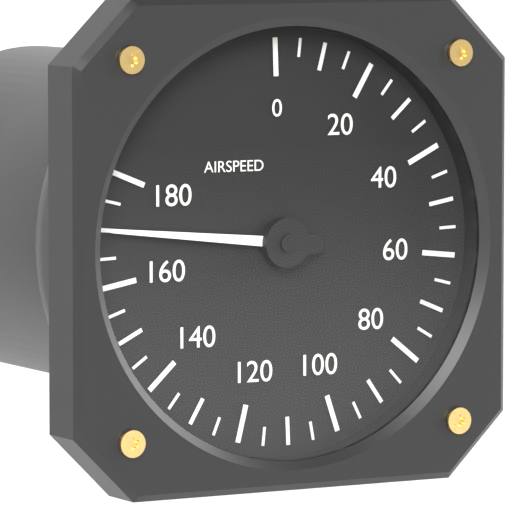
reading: 170 (no unit)
